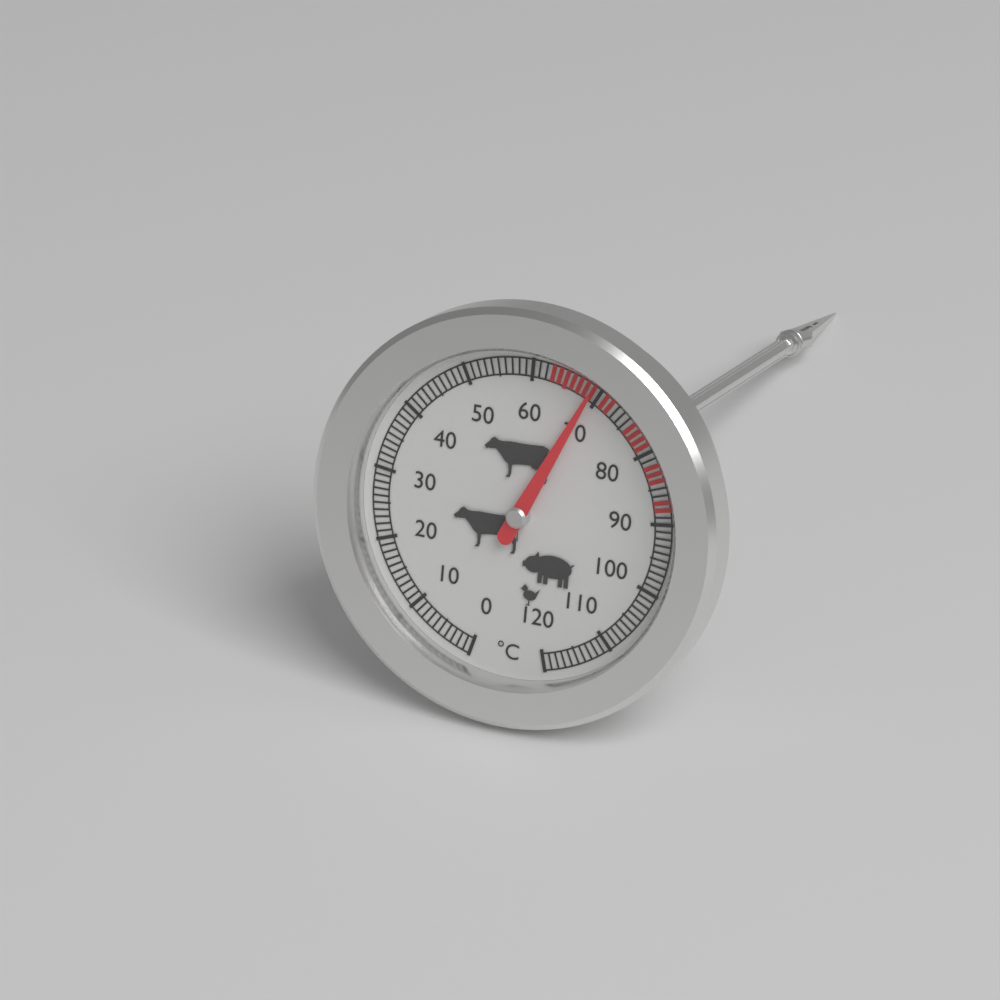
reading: 69 °C
